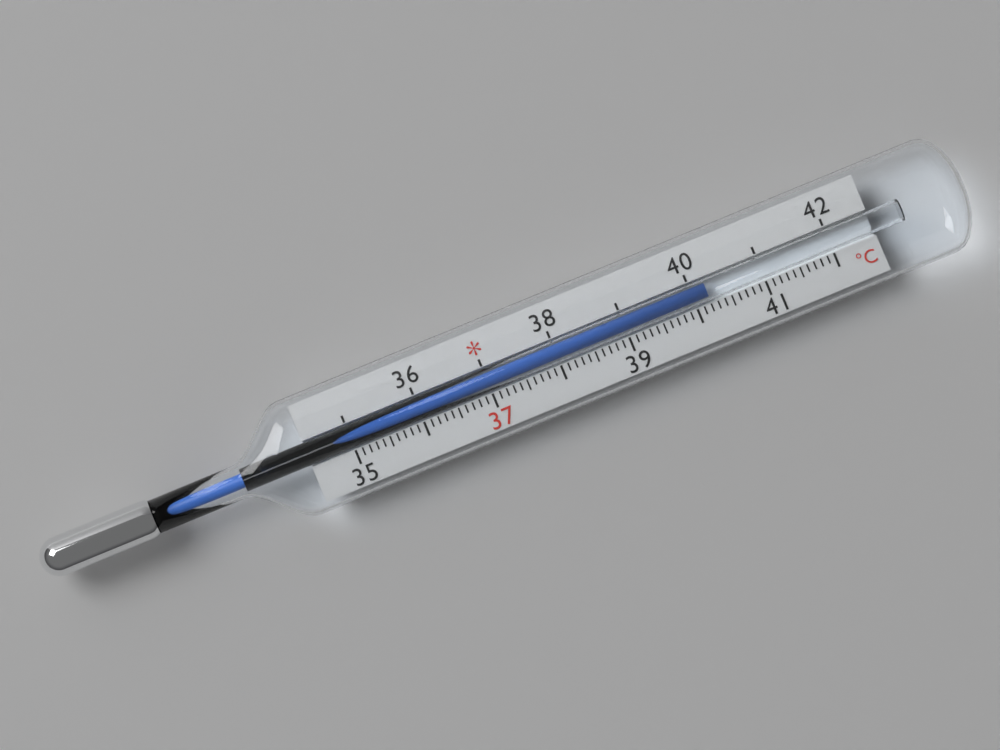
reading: 40.2 °C
